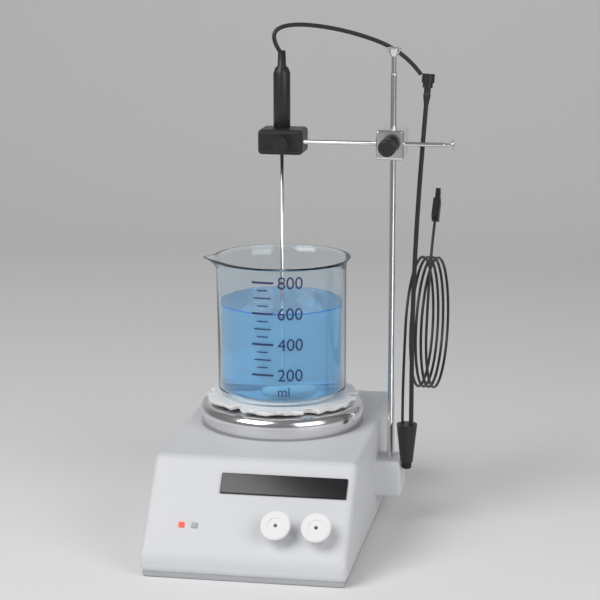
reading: 600 ml
